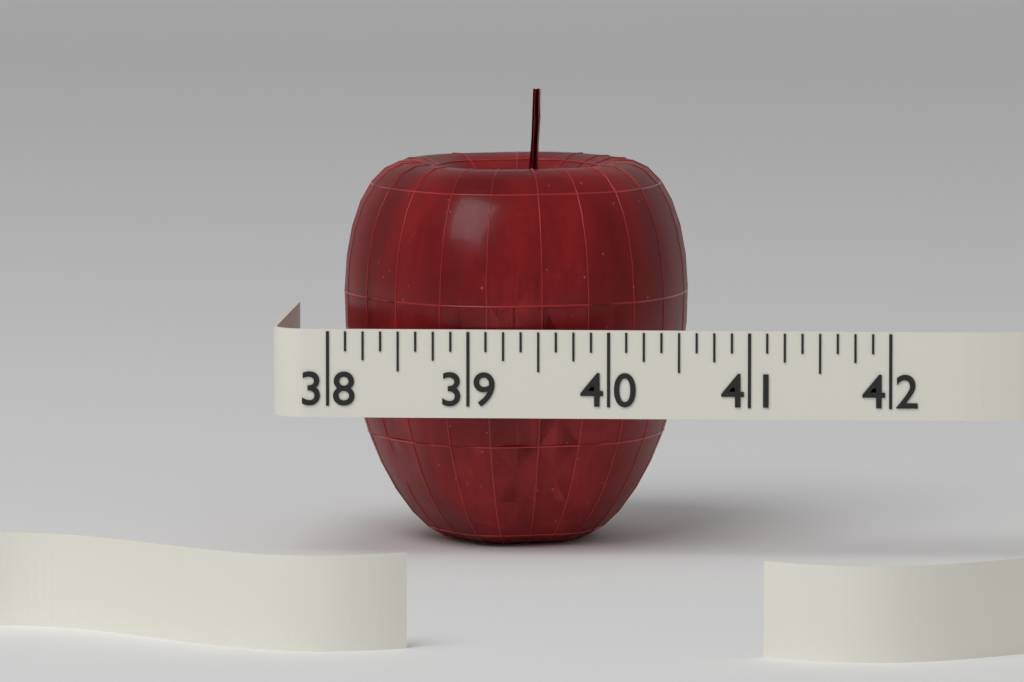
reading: 40.500 (no unit)
